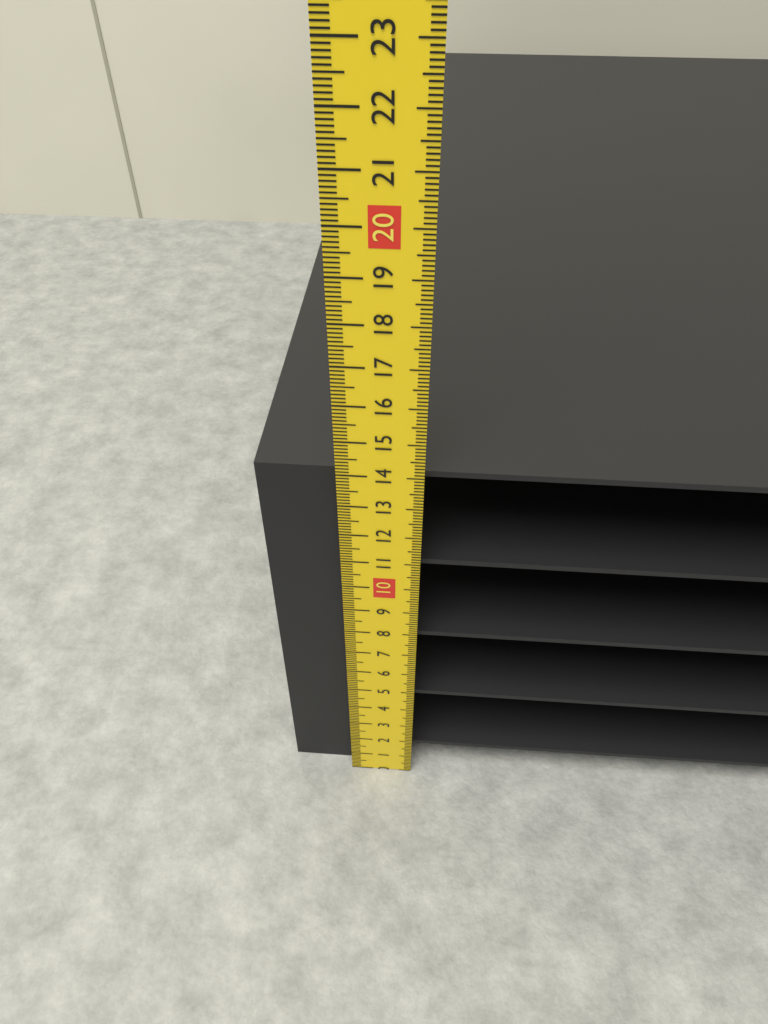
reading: 13.9 cm
